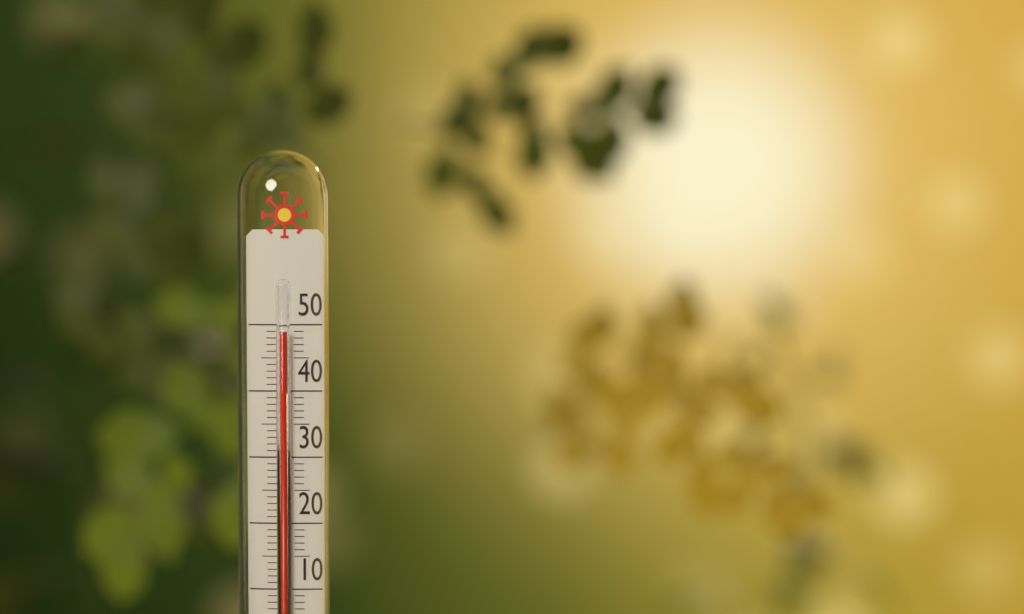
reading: 49 °C
